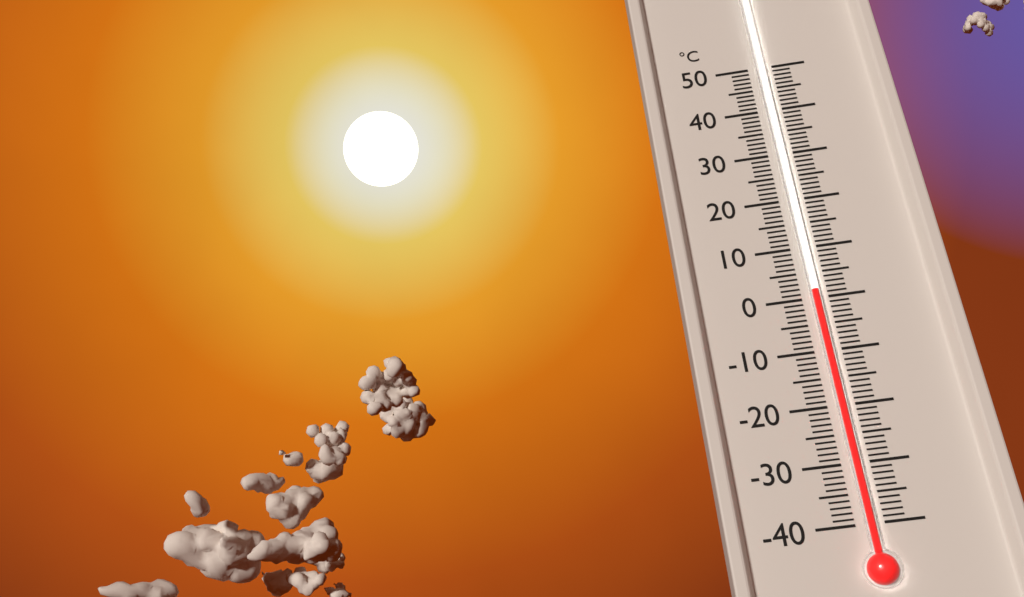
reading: 1 °C
